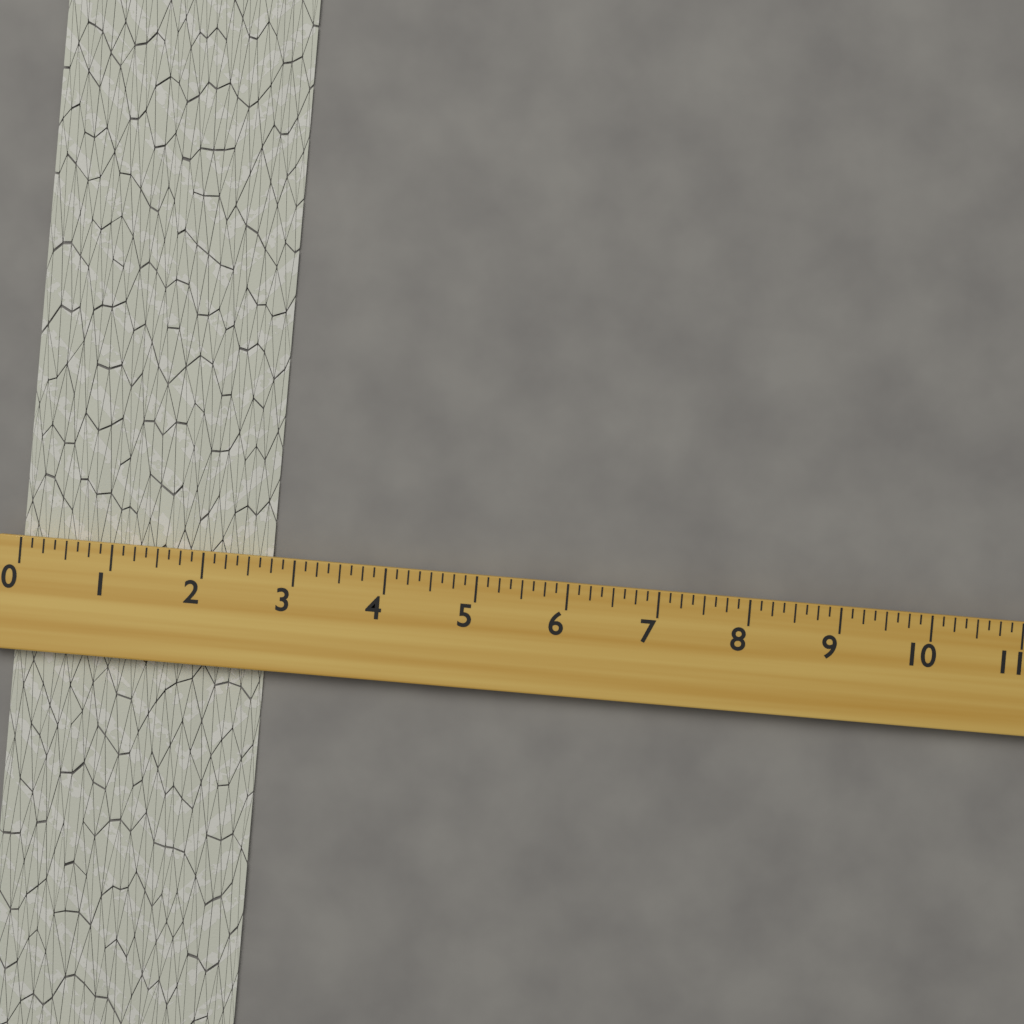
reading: 2.750 (no unit)
